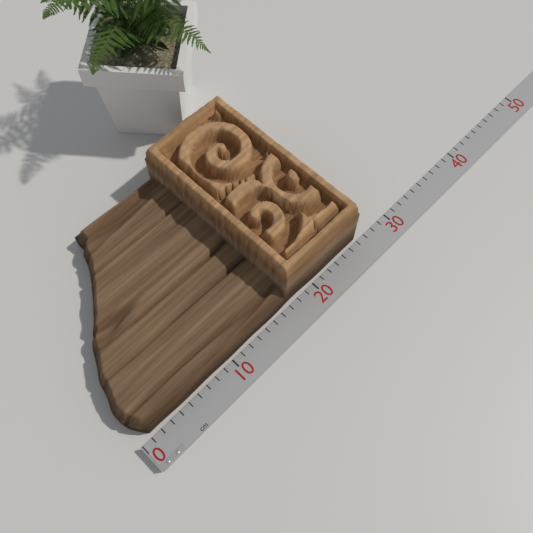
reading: 26 cm
